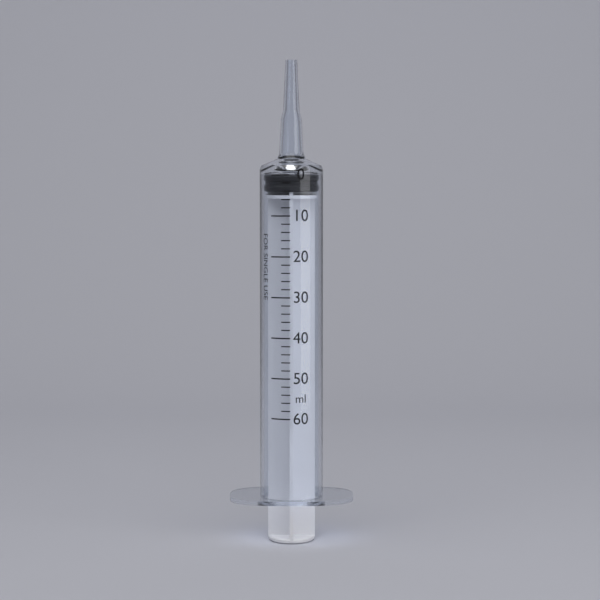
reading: 0 ml
